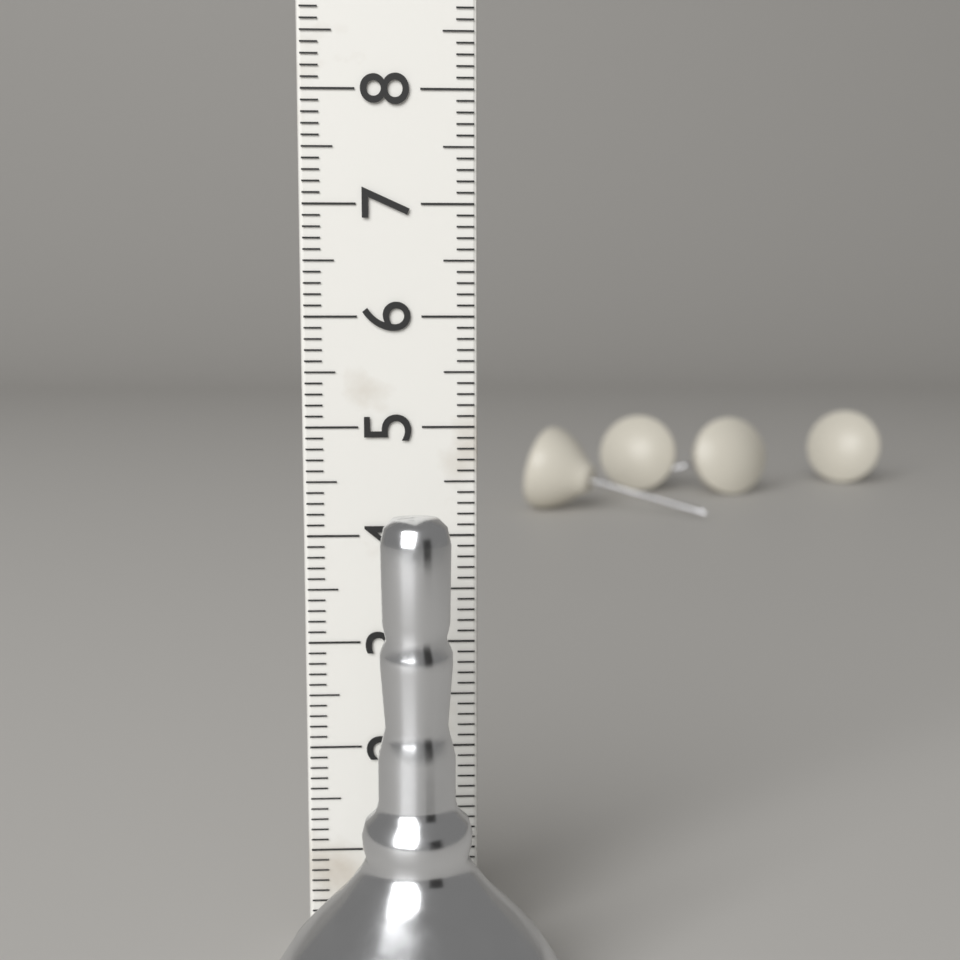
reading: 4.4 cm
